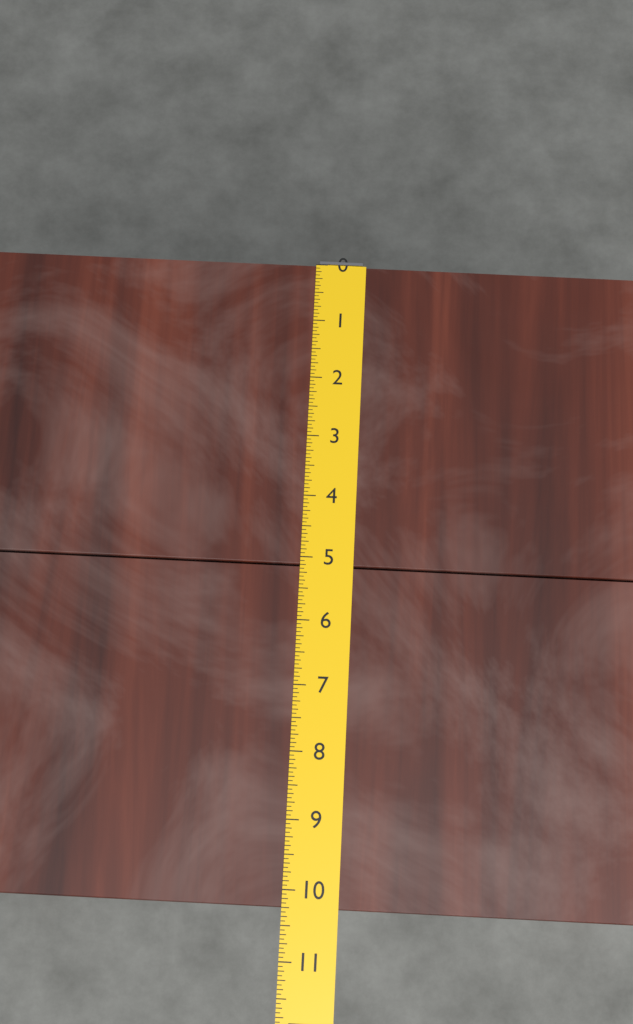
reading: 10.2500 (no unit)
